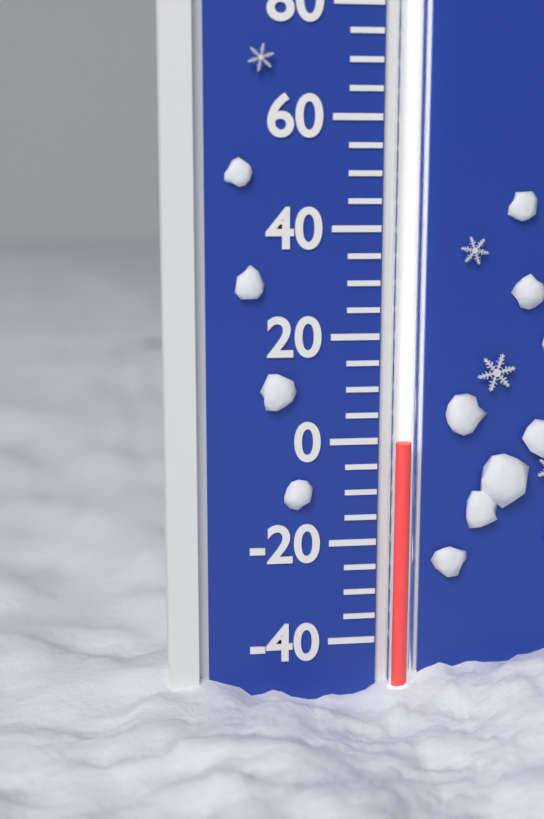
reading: 0 °F
